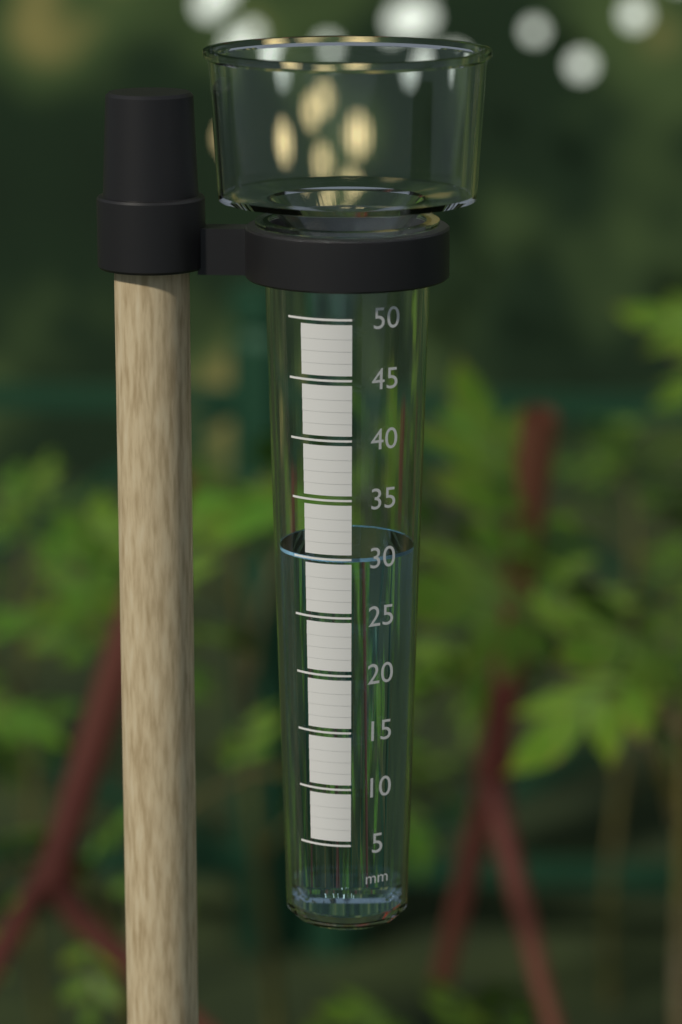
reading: 30 mm
